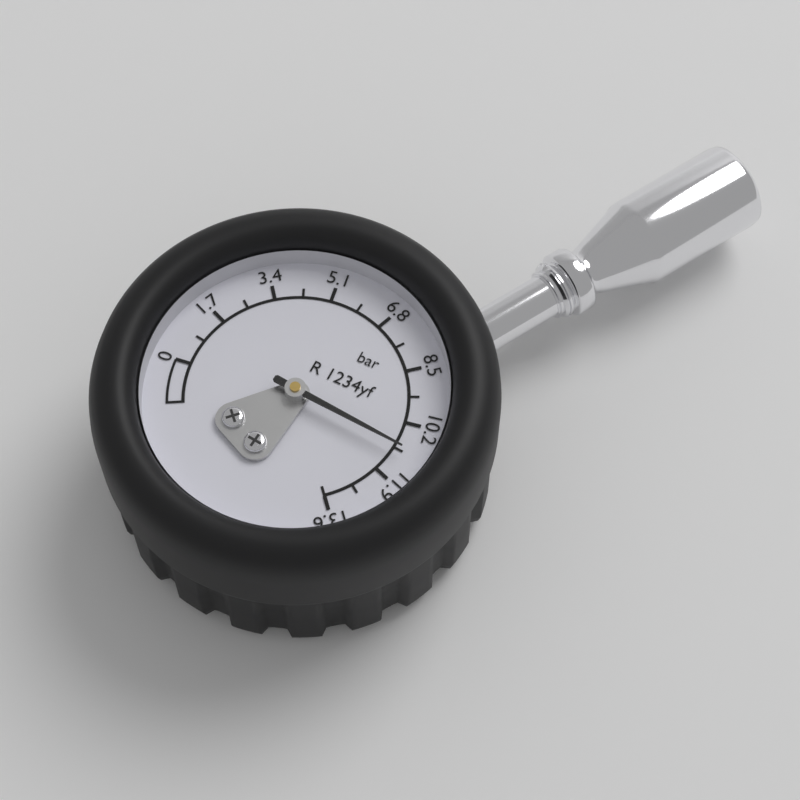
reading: 11.05 bar
